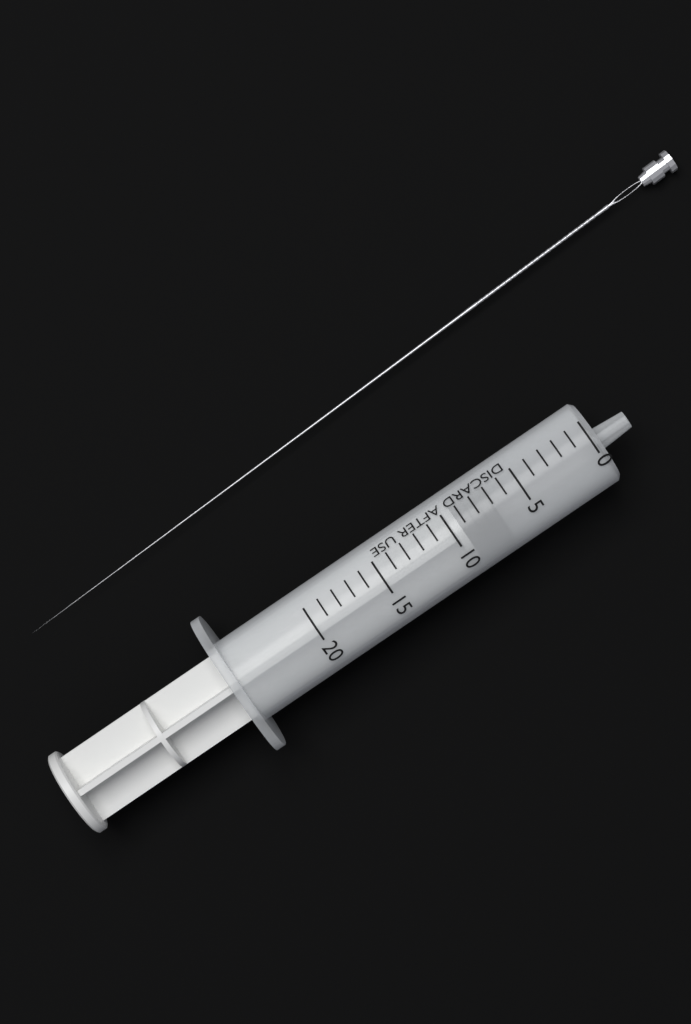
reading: 7 (no unit)
